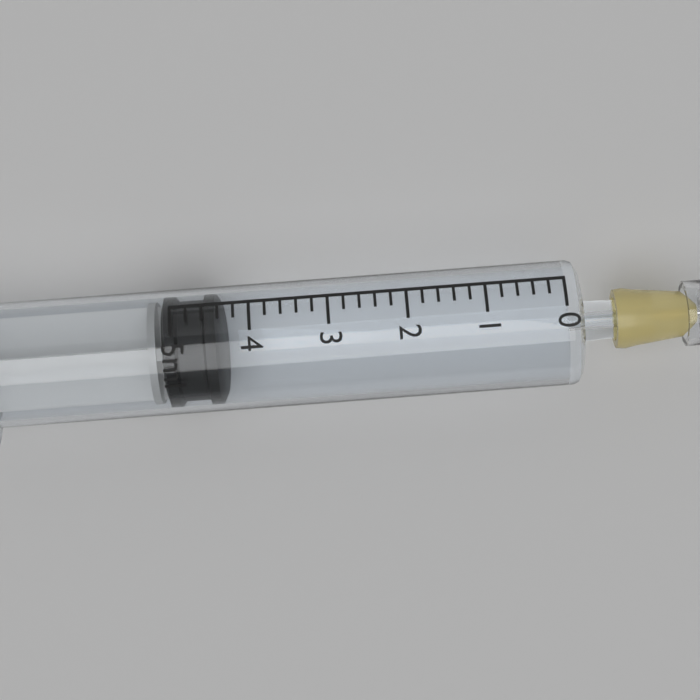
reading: 4.4 ml
